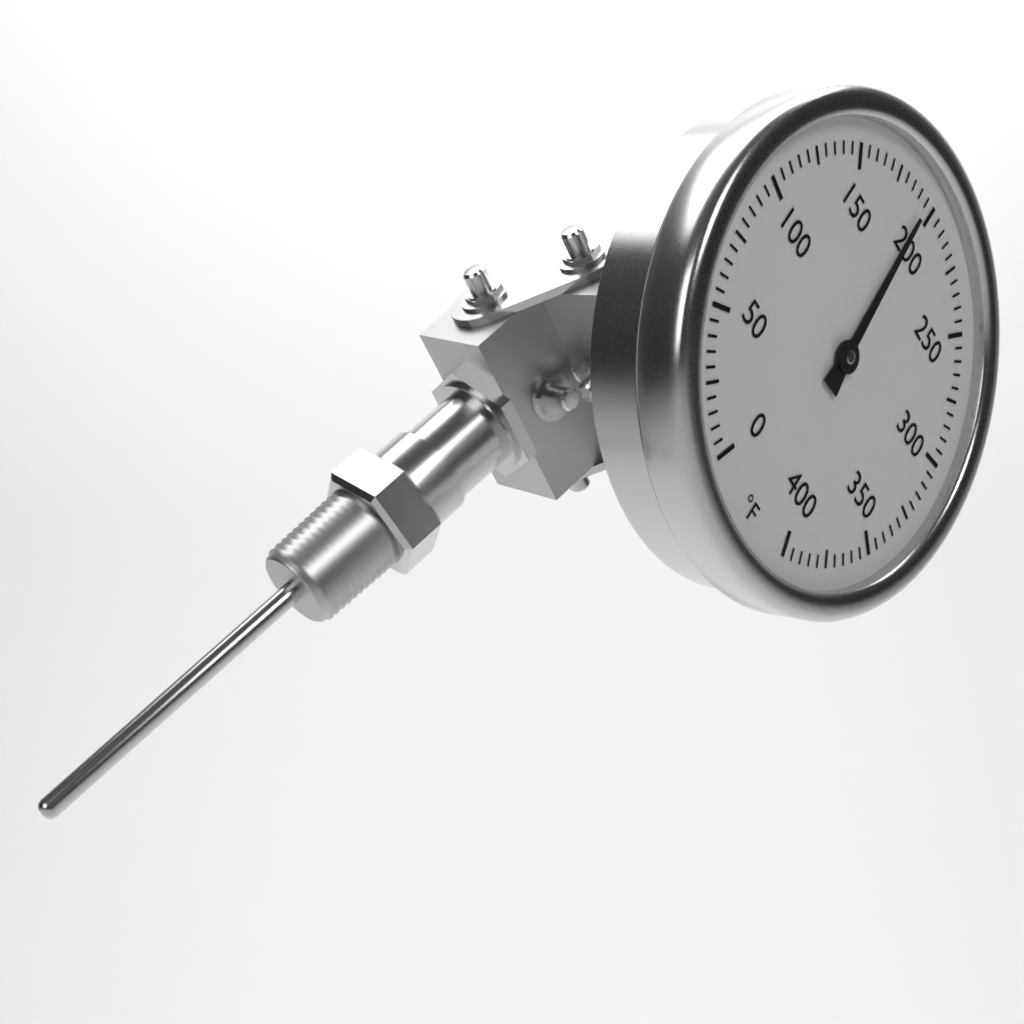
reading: 195 °F
